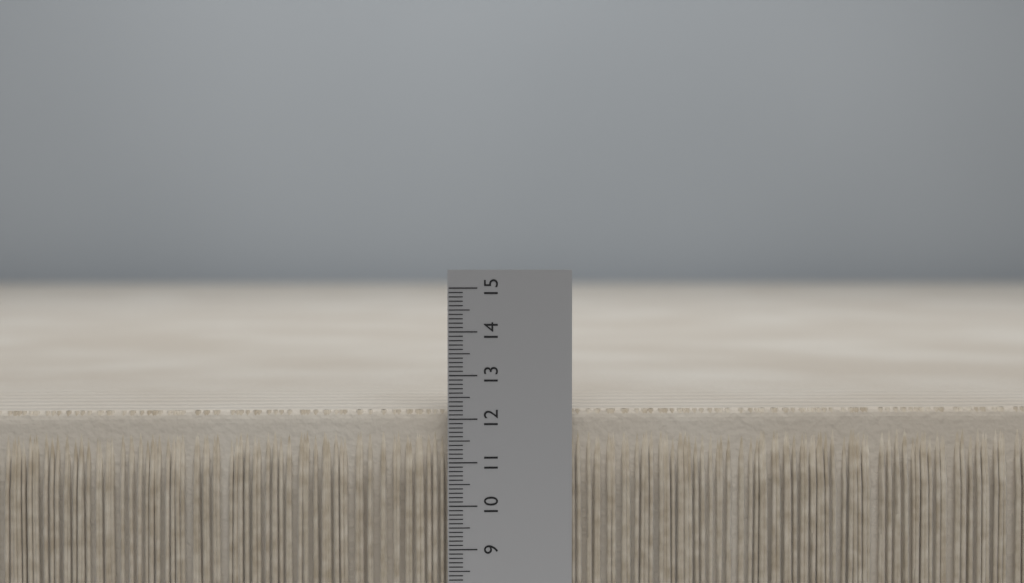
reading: 12.2 (no unit)
